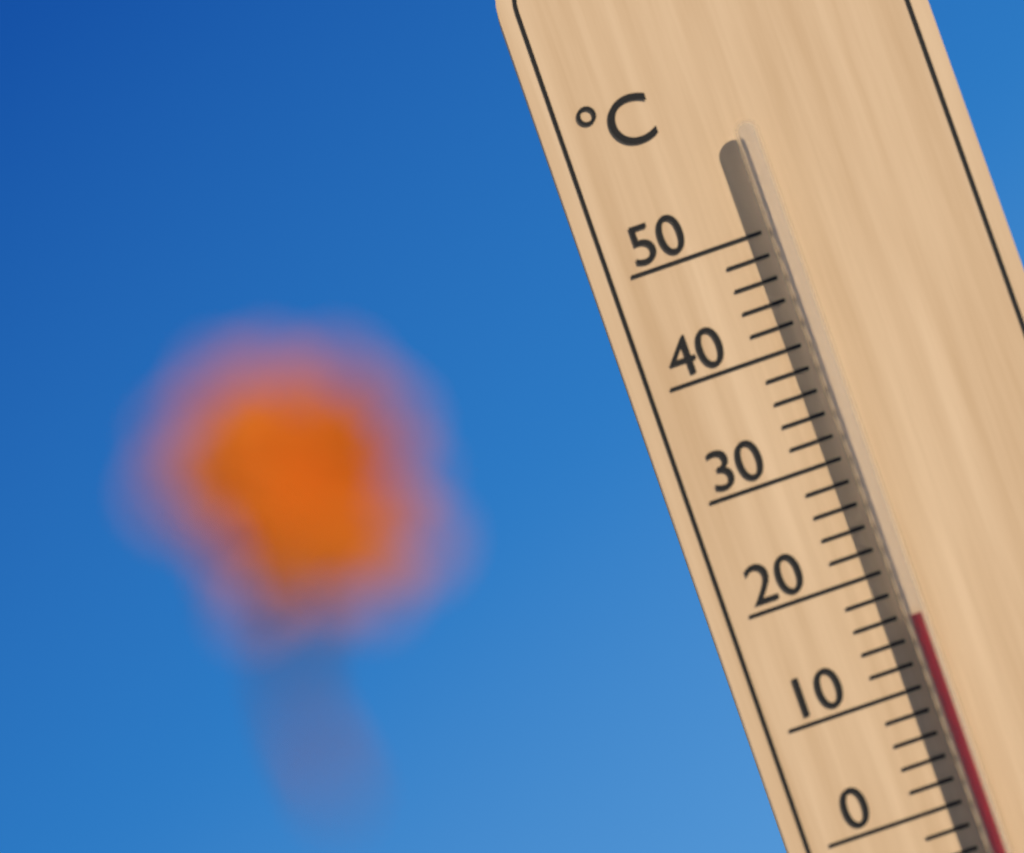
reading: 16 °C
